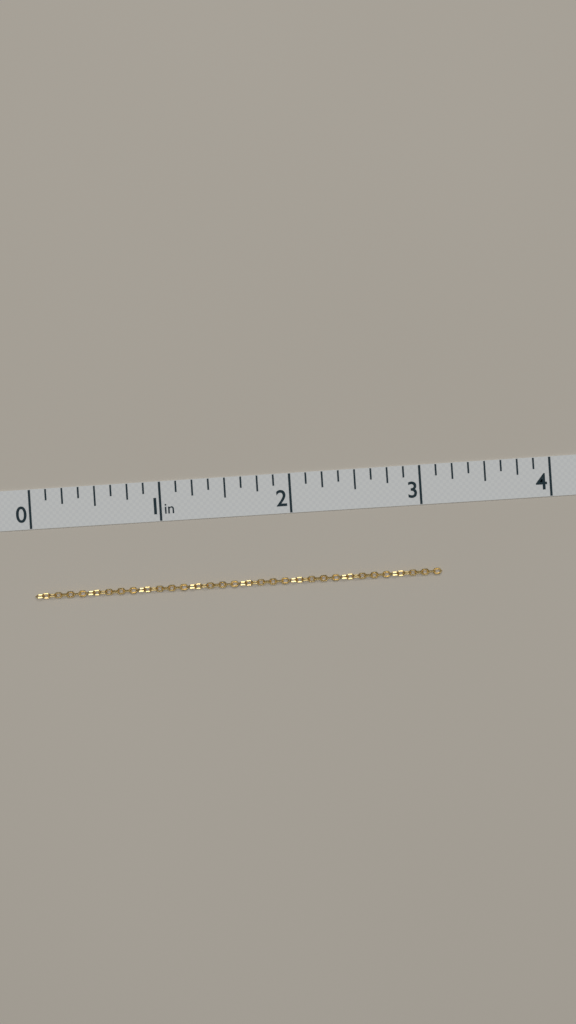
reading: 3.125 in
